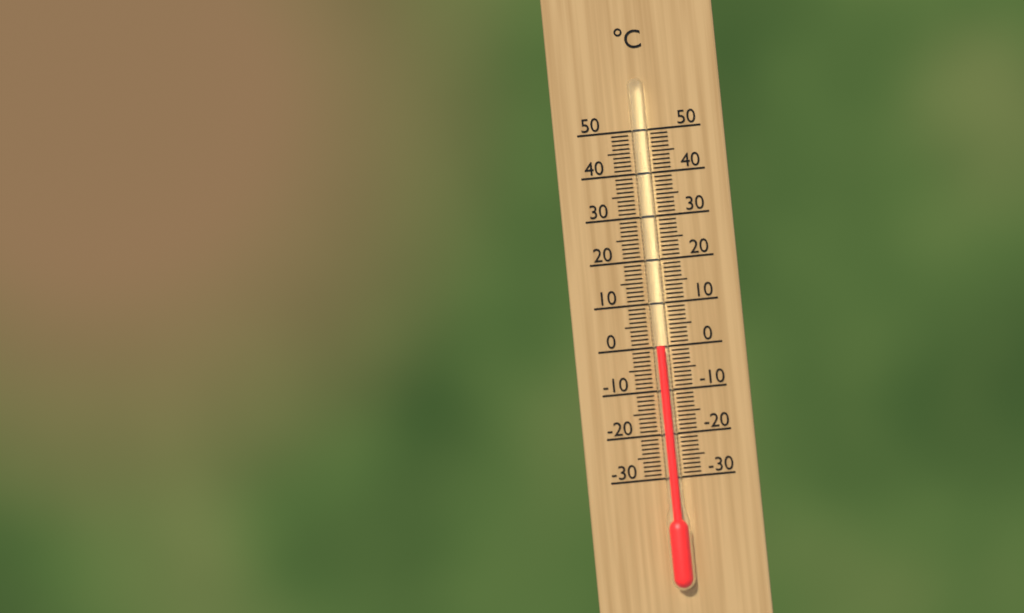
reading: 0 °C
